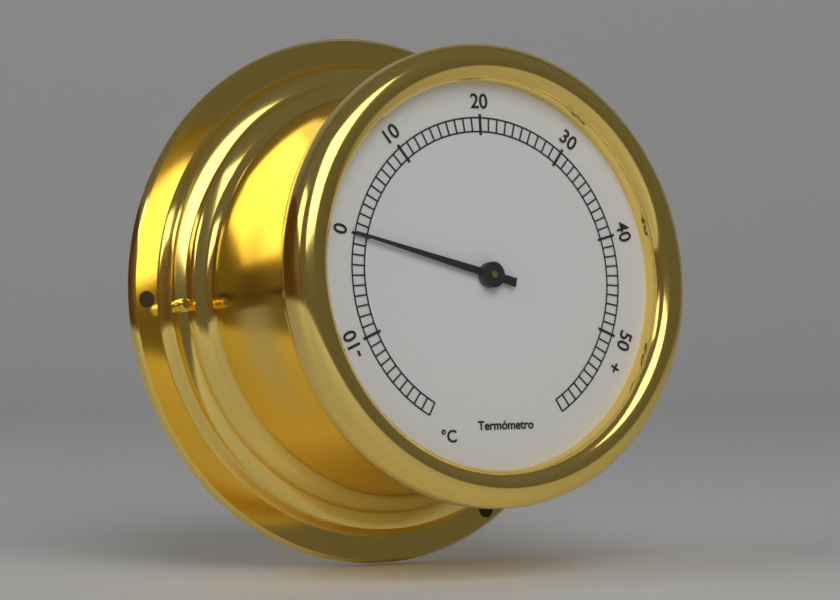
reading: 0 °C
